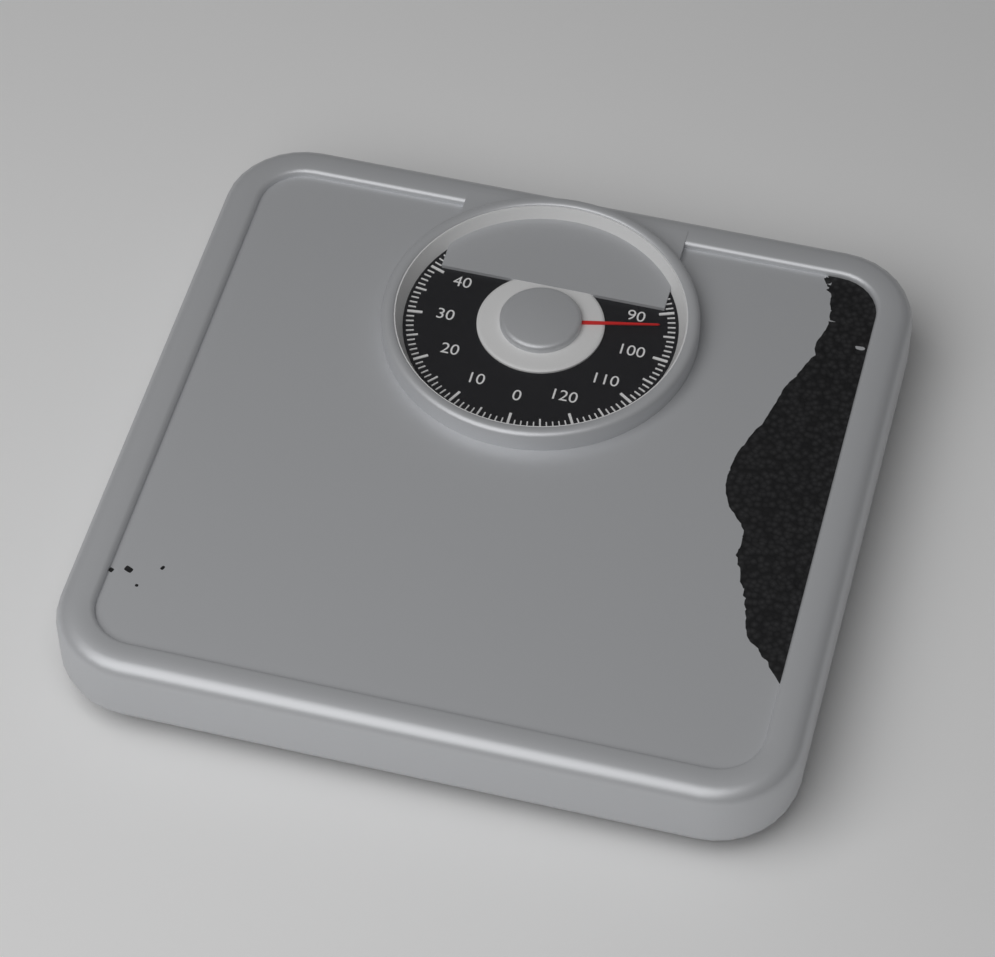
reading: 93 kg
